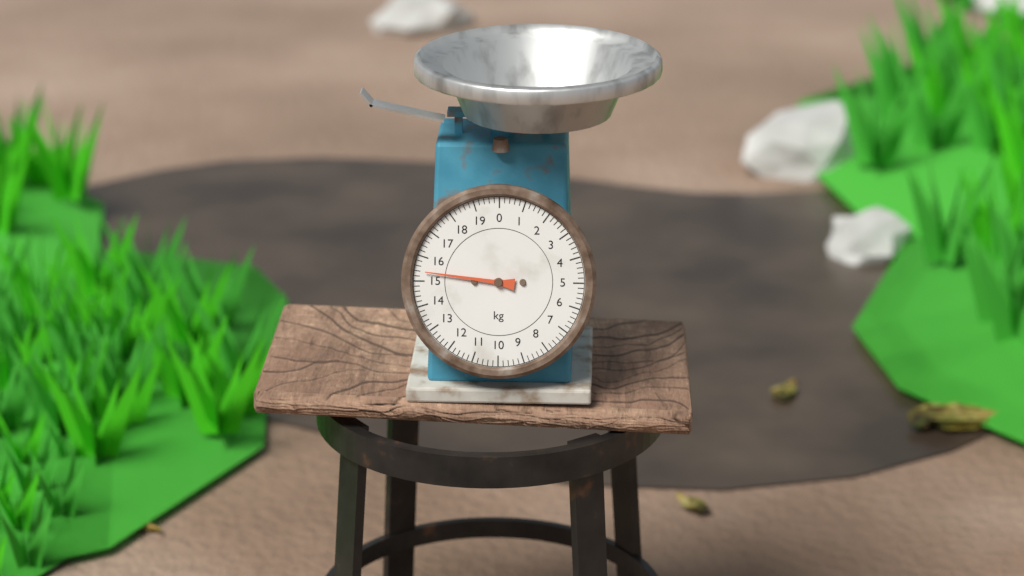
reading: 15.4 kg
